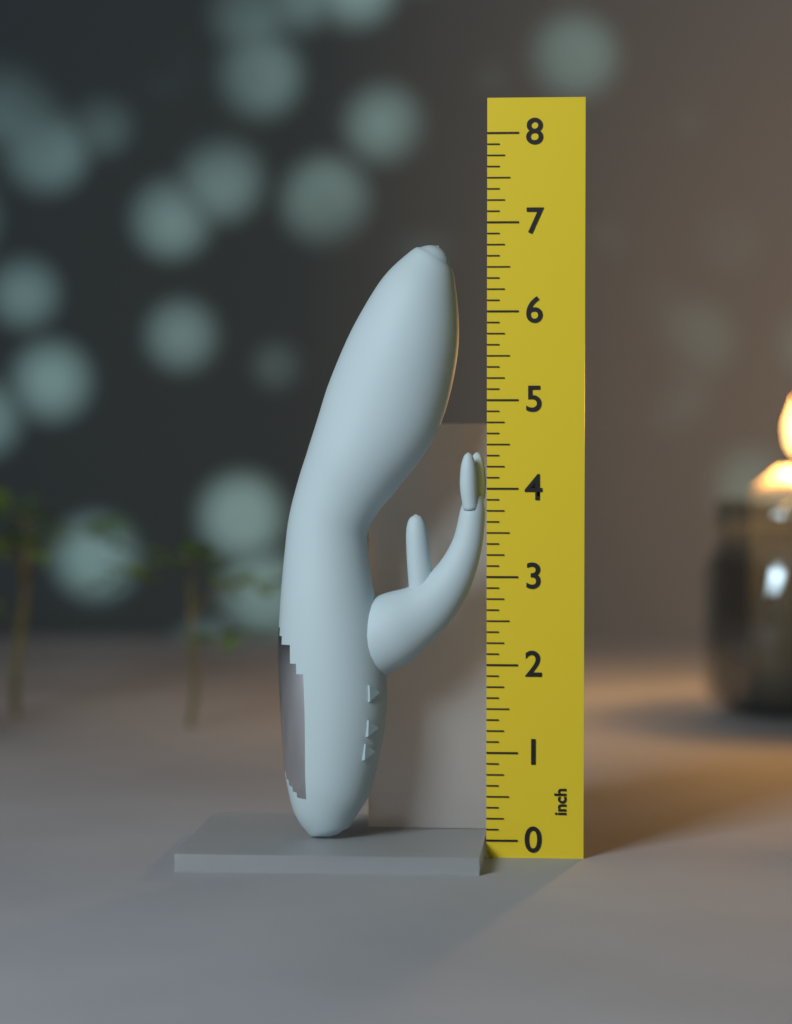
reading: 6.750 inch
